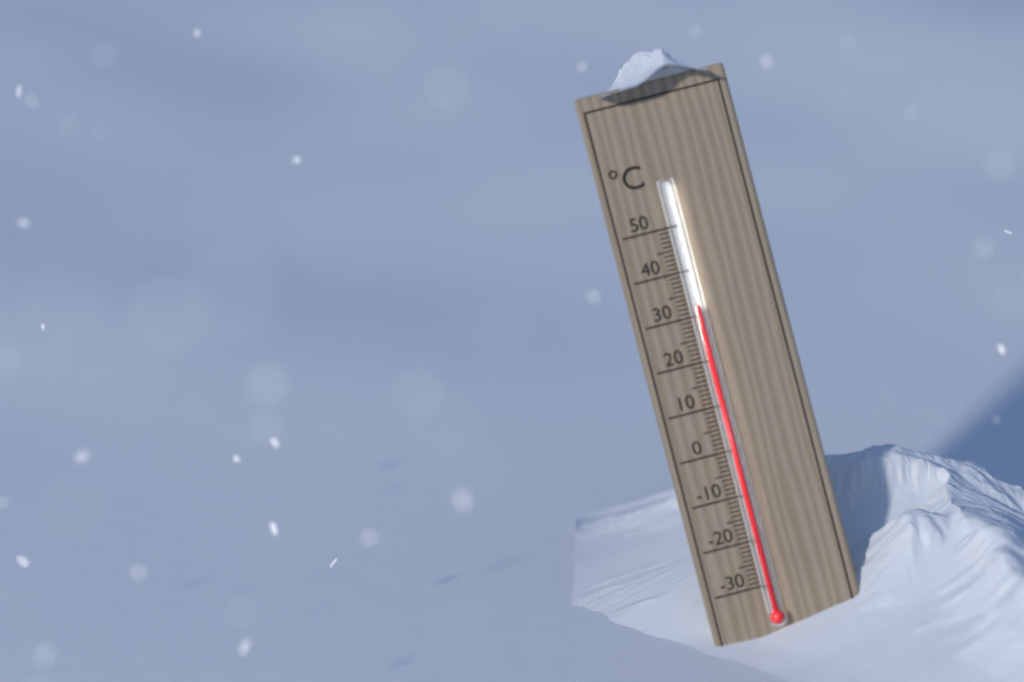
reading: 32 °C
